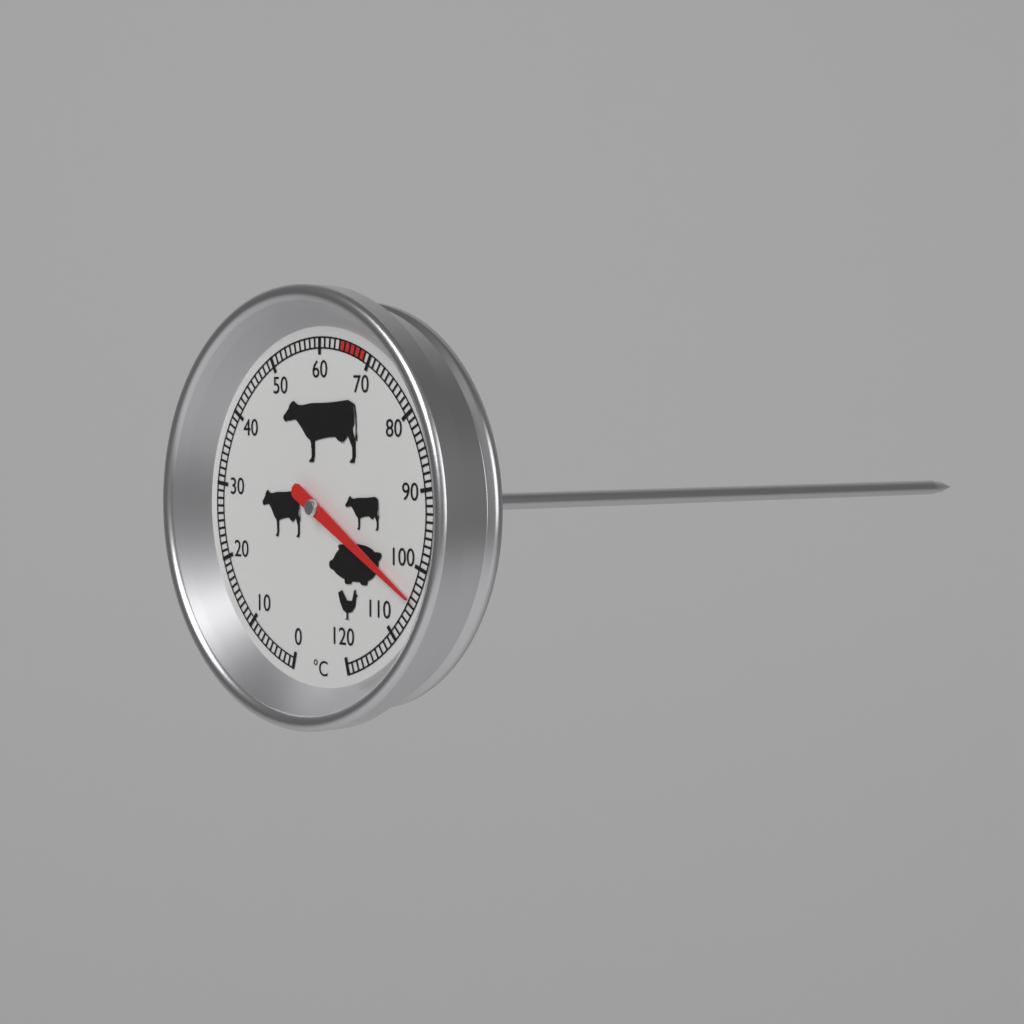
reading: 104 °C
